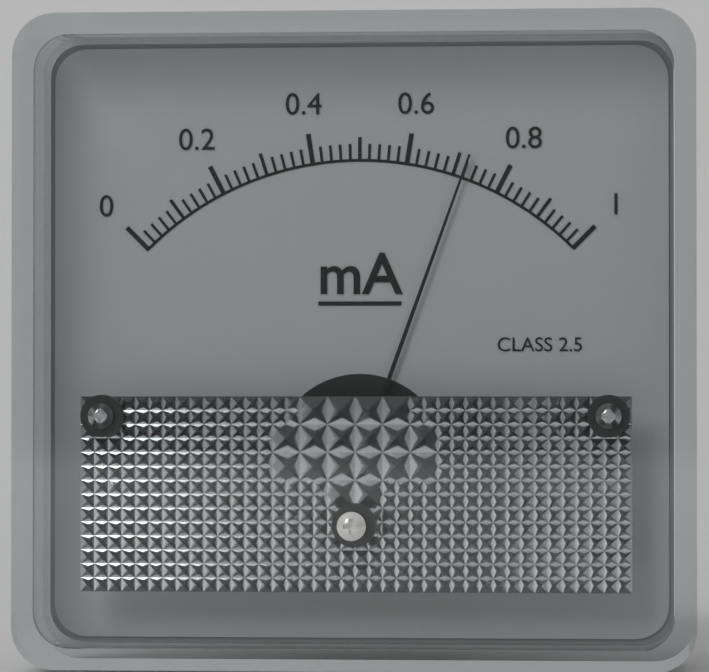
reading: 0.72 mA
